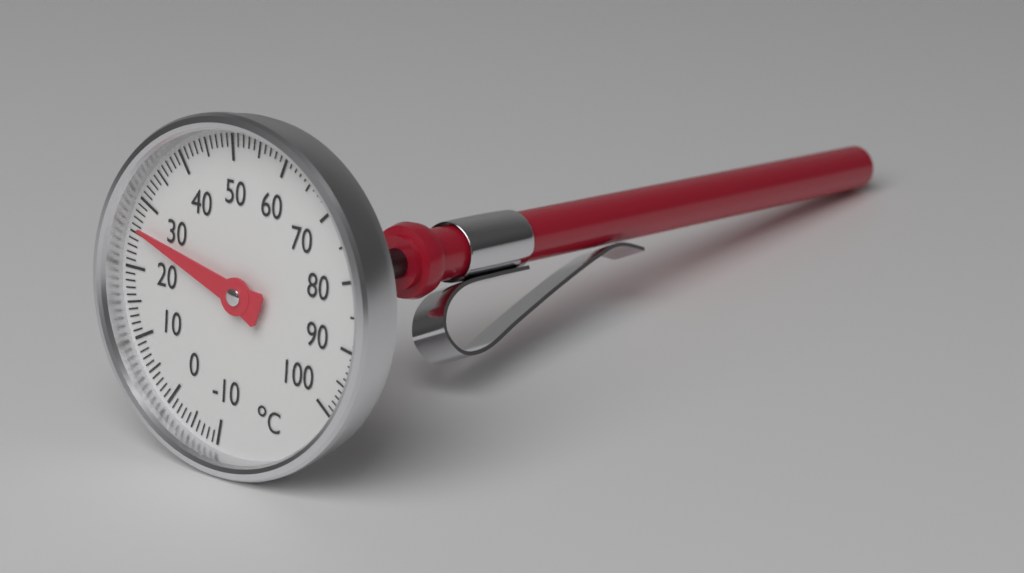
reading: 26 °C
